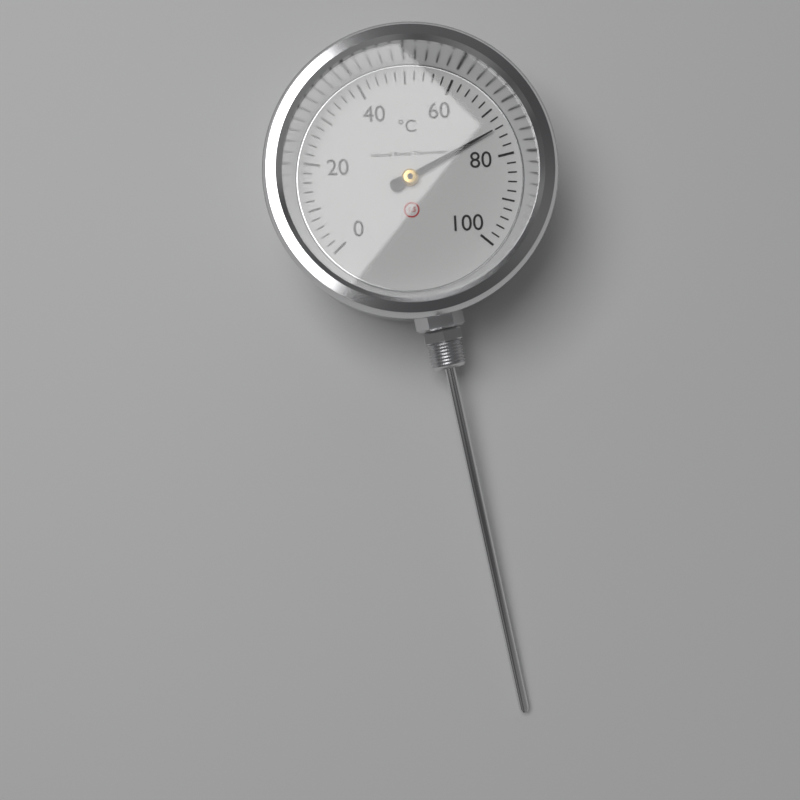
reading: 74 °C
